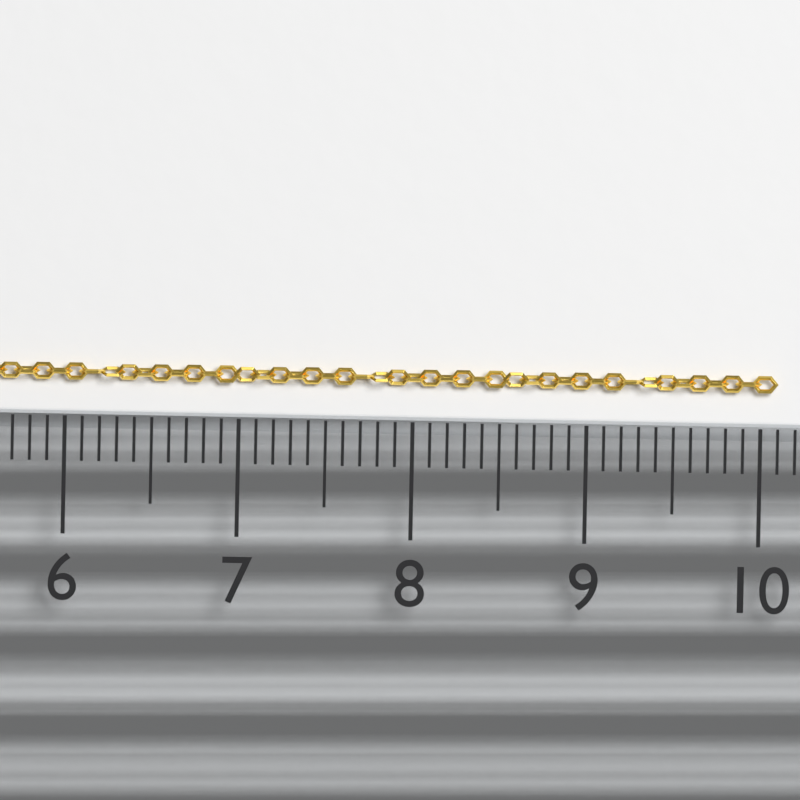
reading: 10.1 (no unit)
